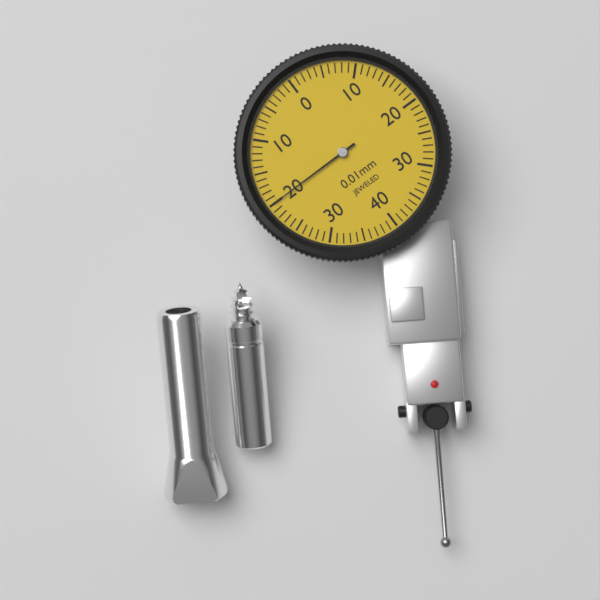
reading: 0.20 mm
